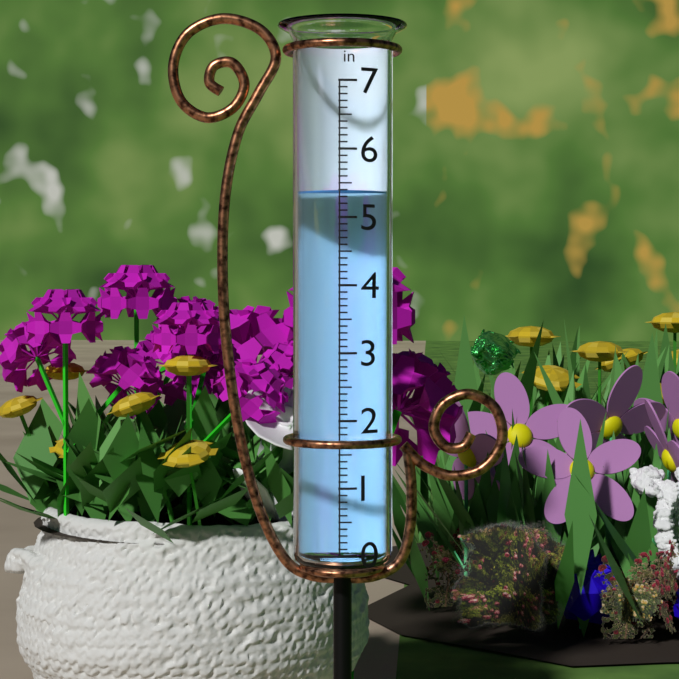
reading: 5.4 in
